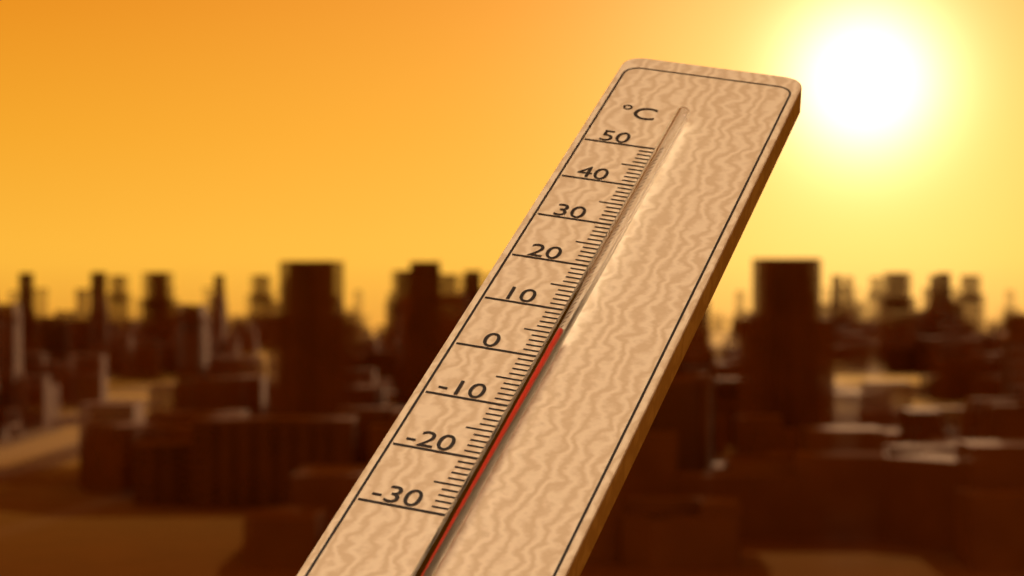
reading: 3 °C
